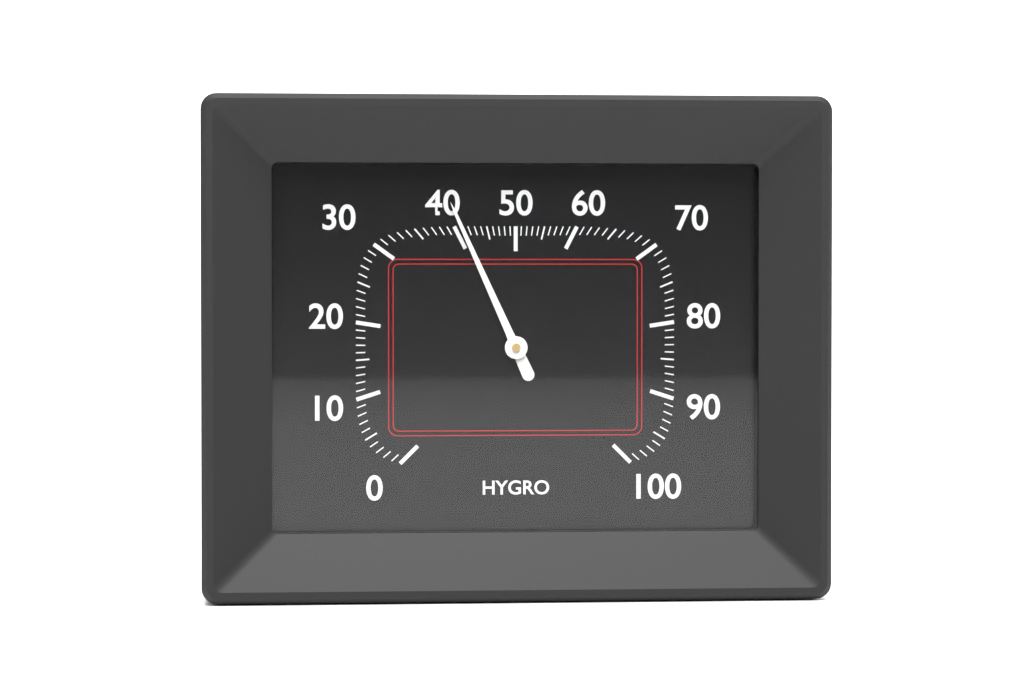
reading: 41 %
